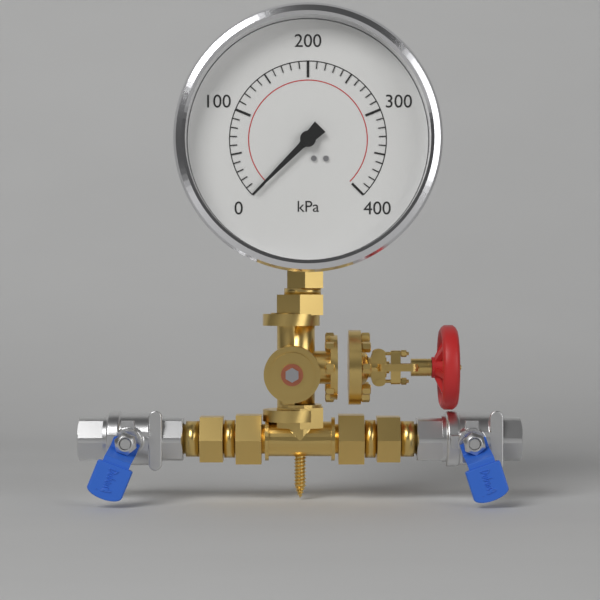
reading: 0 kPa
